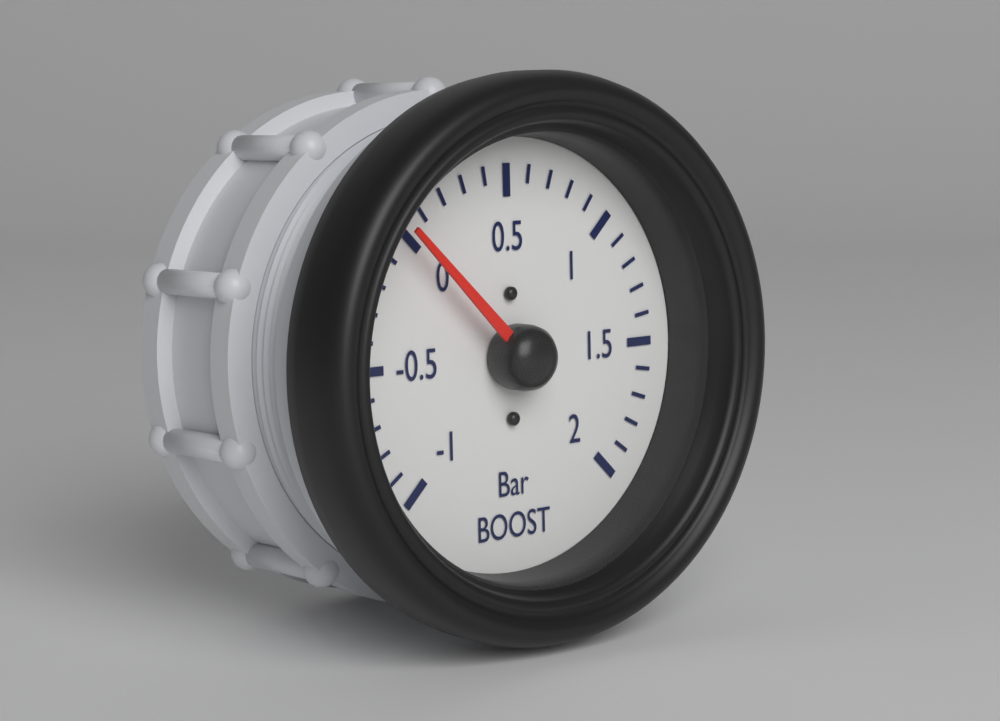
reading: 0.0 bar
